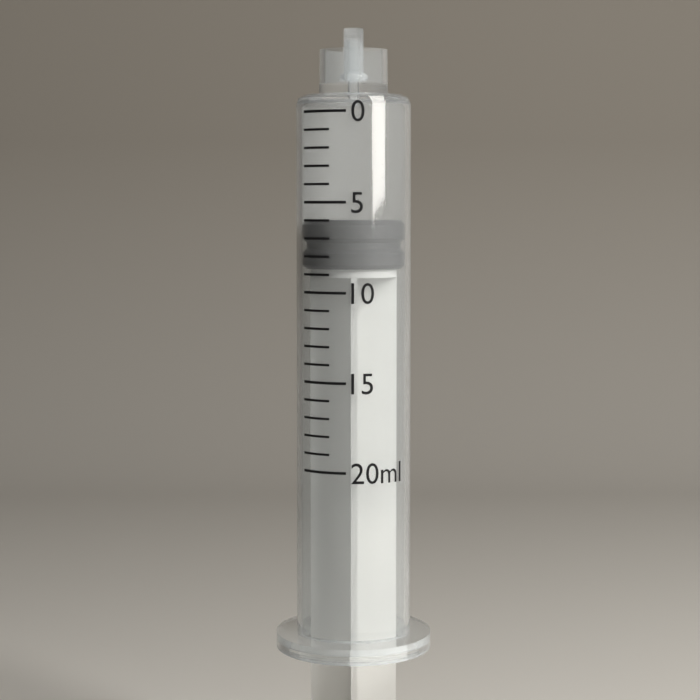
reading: 6 ml
